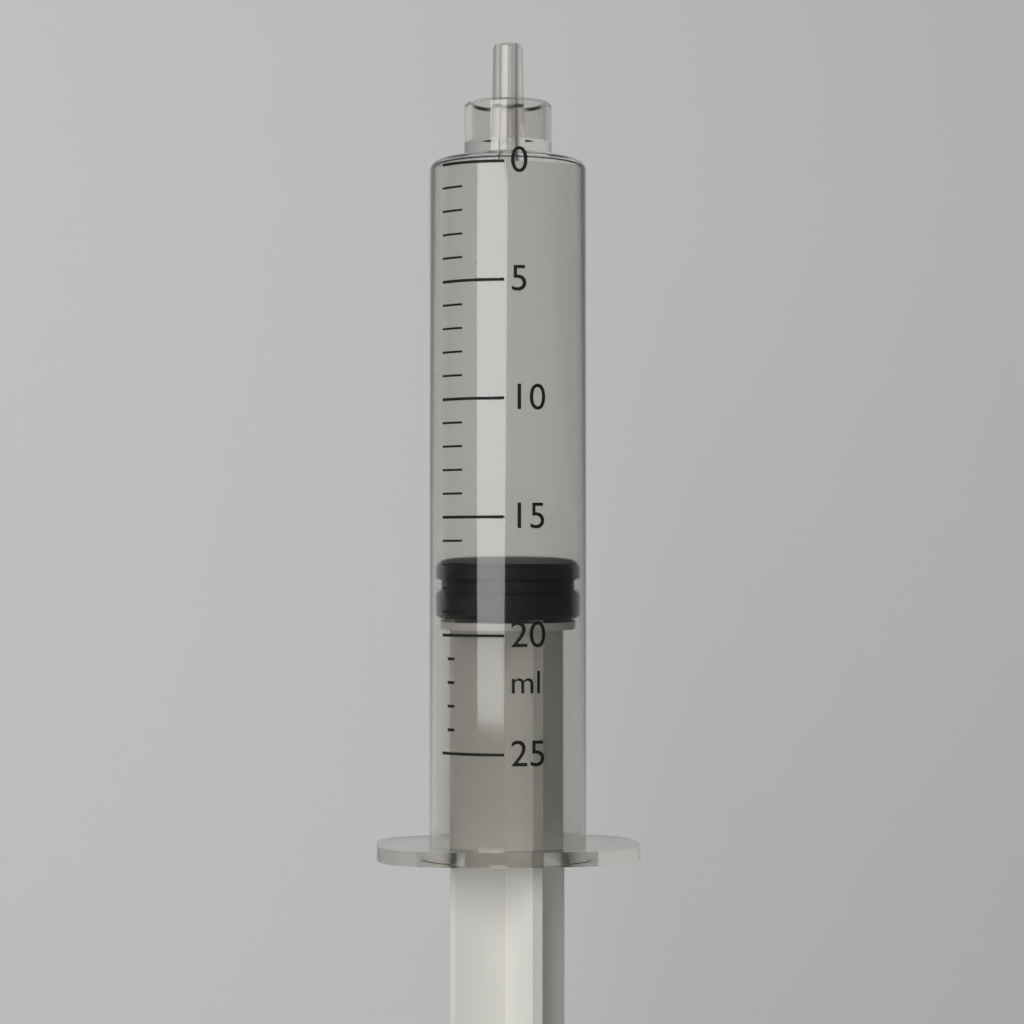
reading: 17 ml
